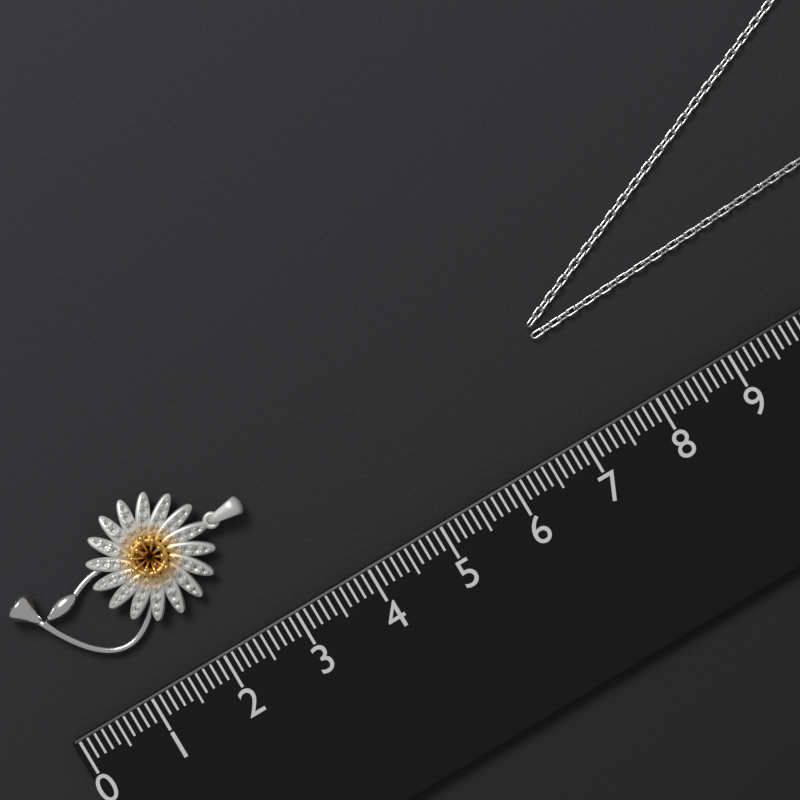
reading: 3.1 (no unit)
